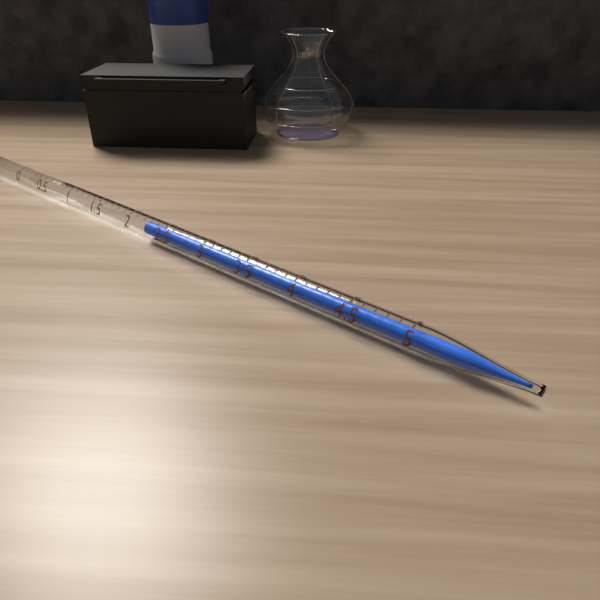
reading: 2.2 ml
